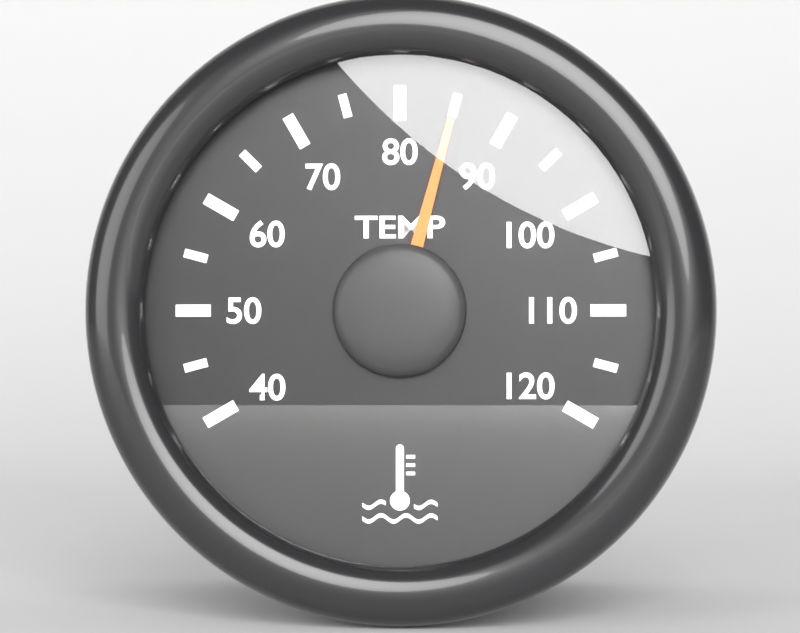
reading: 85 °C
